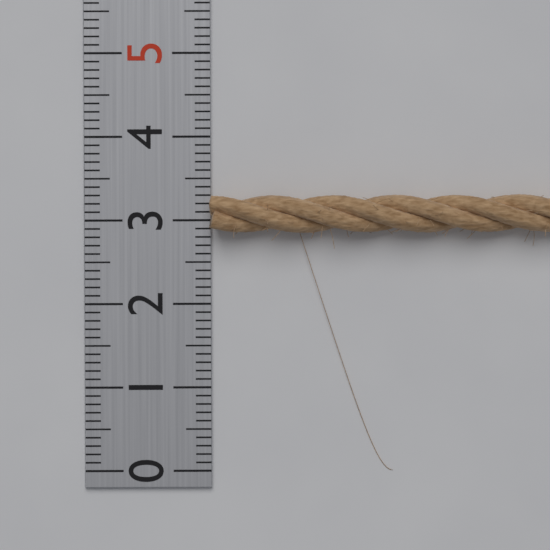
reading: 3.3 (no unit)
